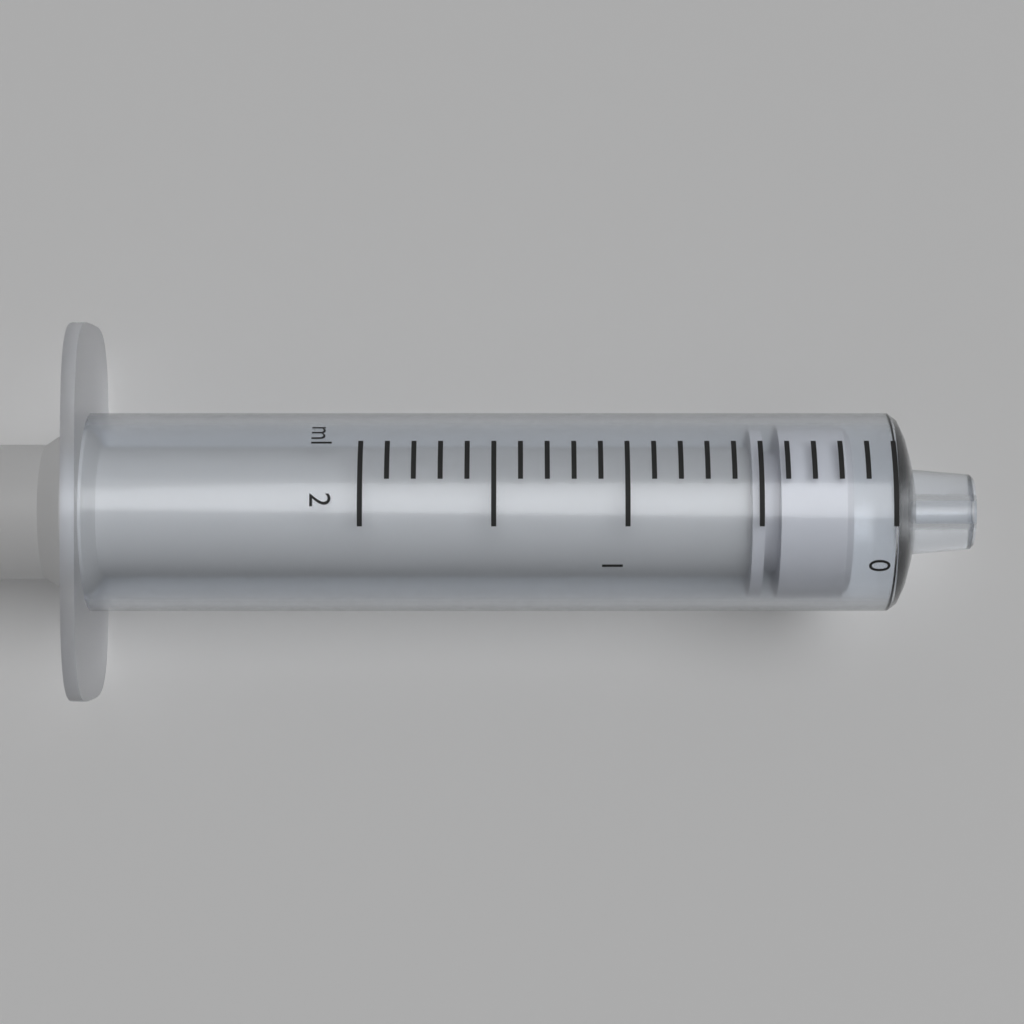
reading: 0.15 ml
